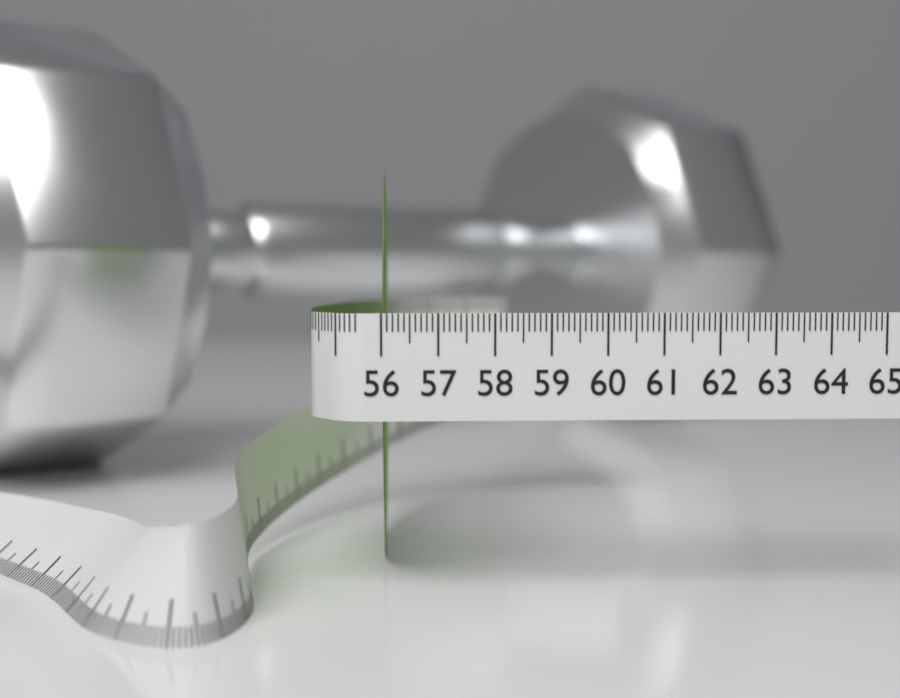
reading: 56.1 (no unit)
